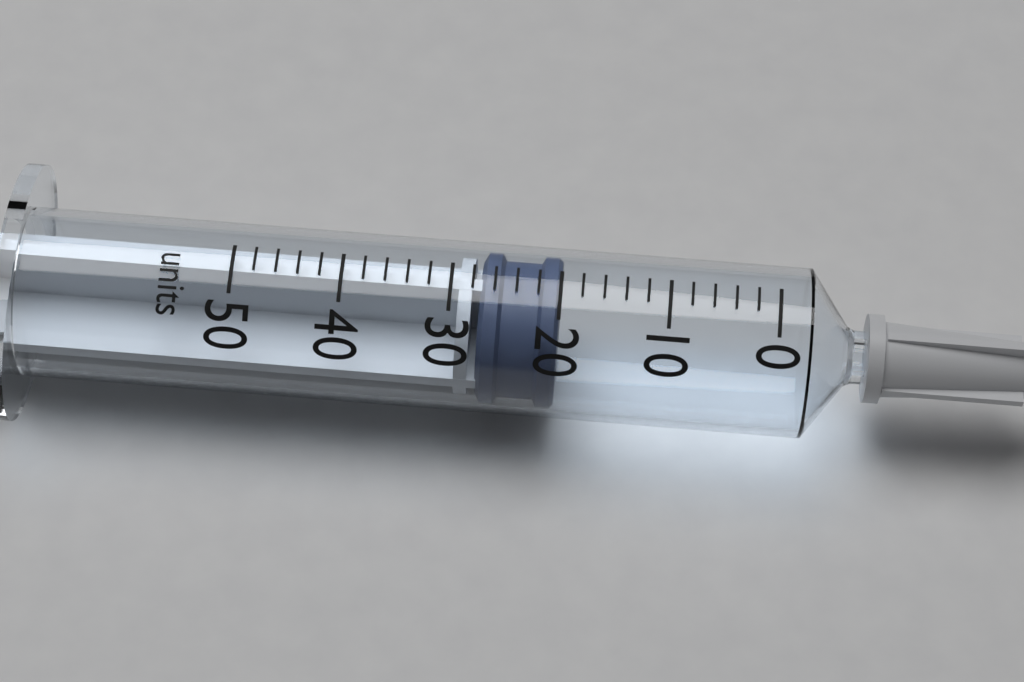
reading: 20 units
